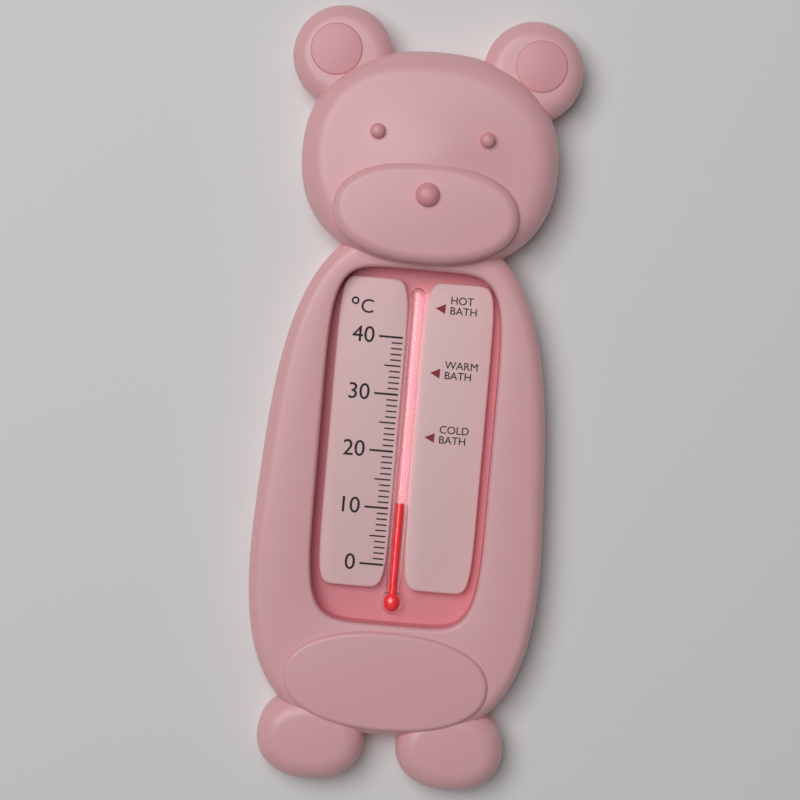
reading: 11 °C
